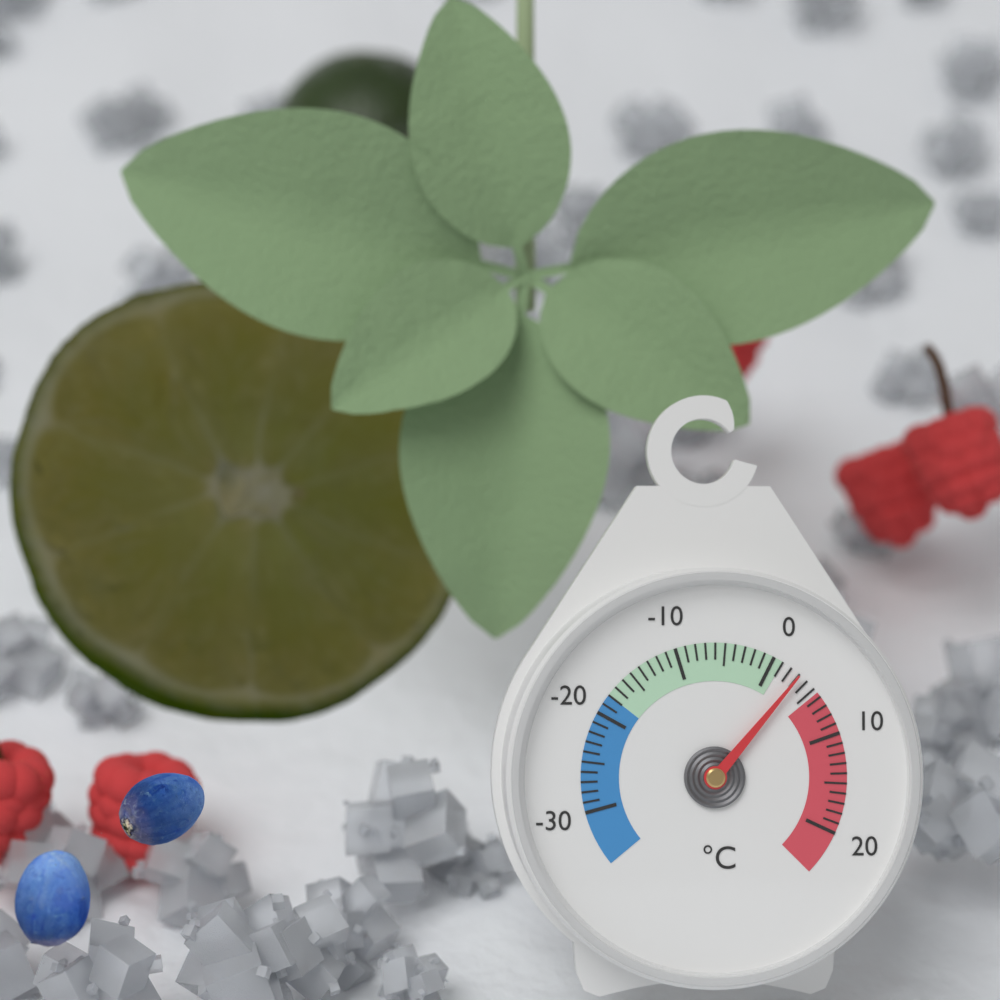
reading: 3 °C
